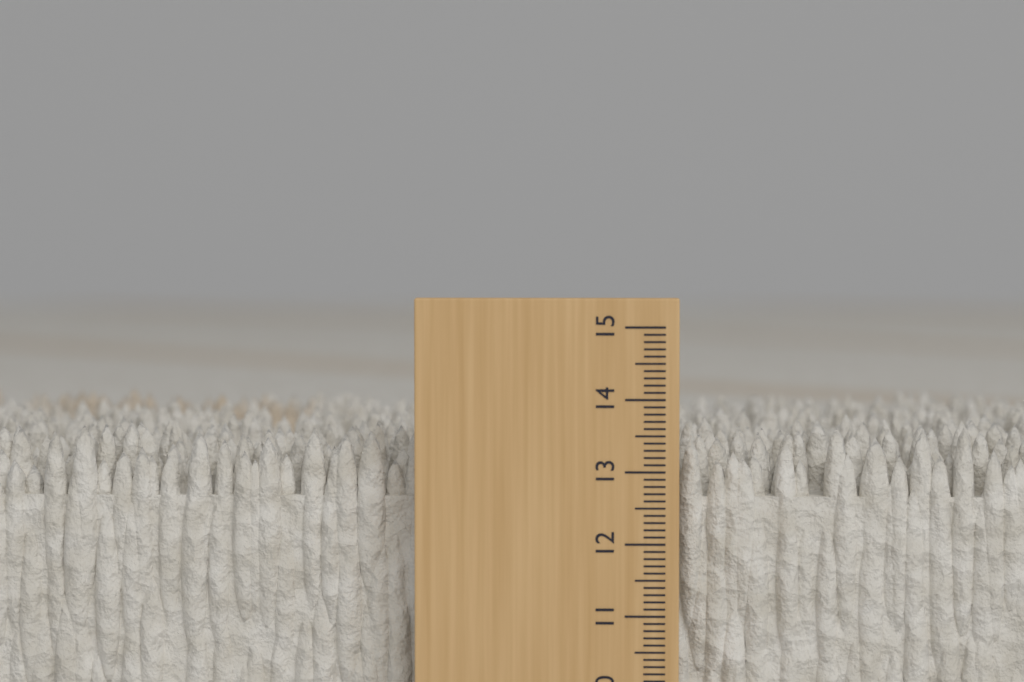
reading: 13.6 cm
